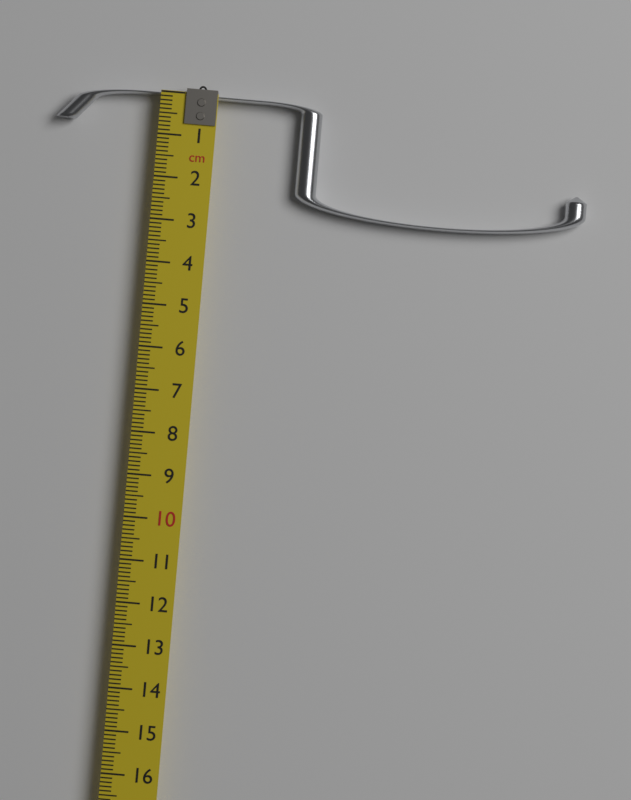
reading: 2.7 cm
